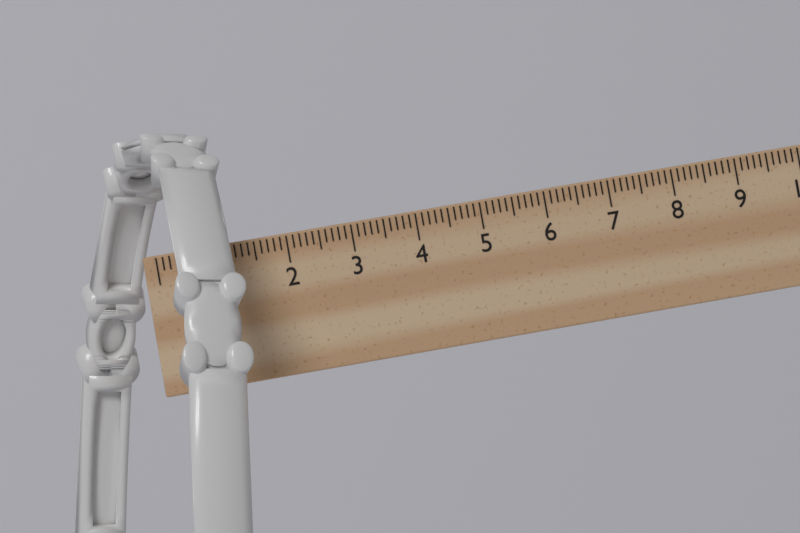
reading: 1.3 cm
